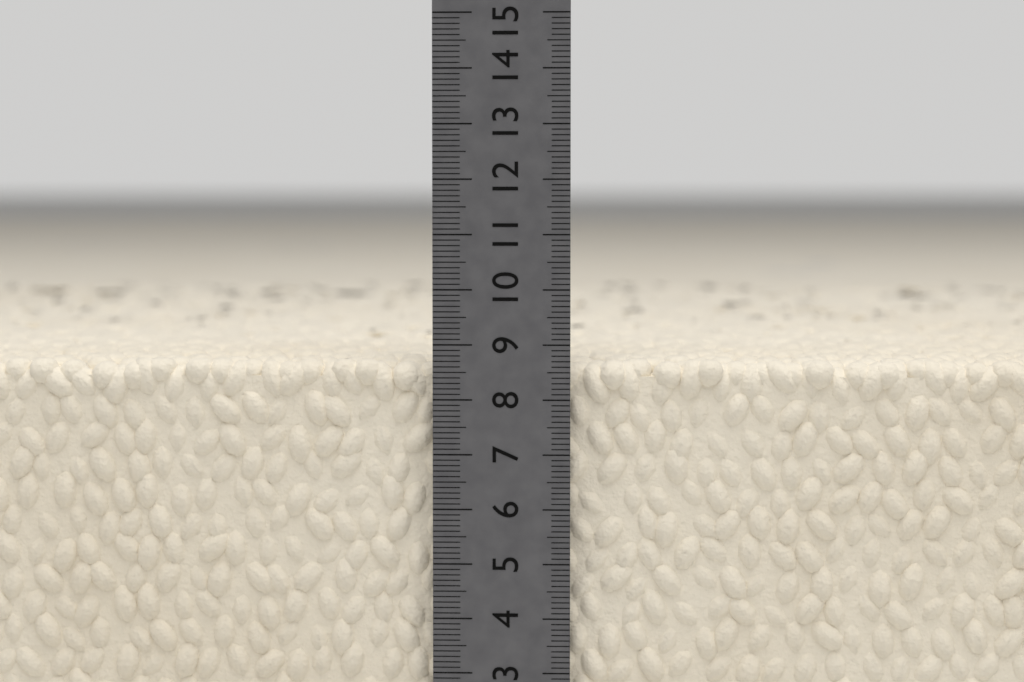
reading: 8.7 cm
